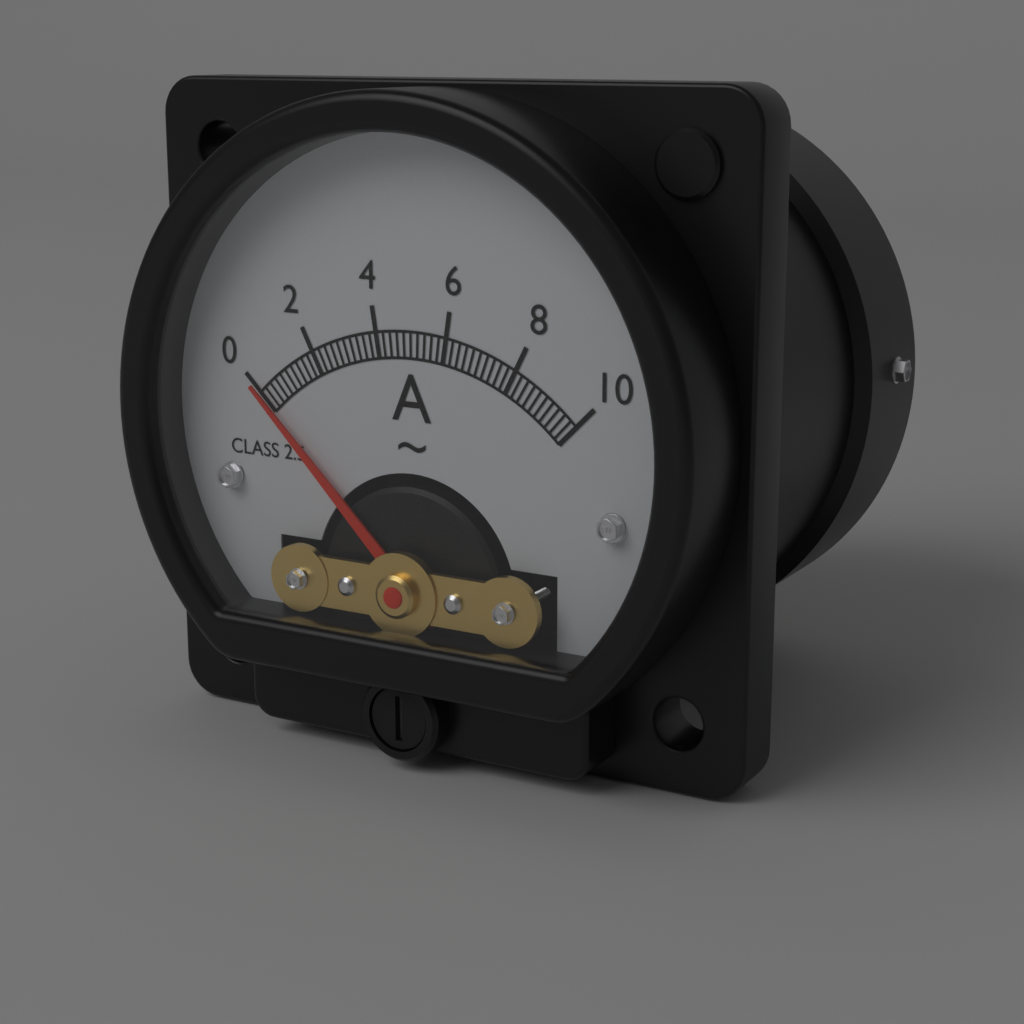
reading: 0.0 A
